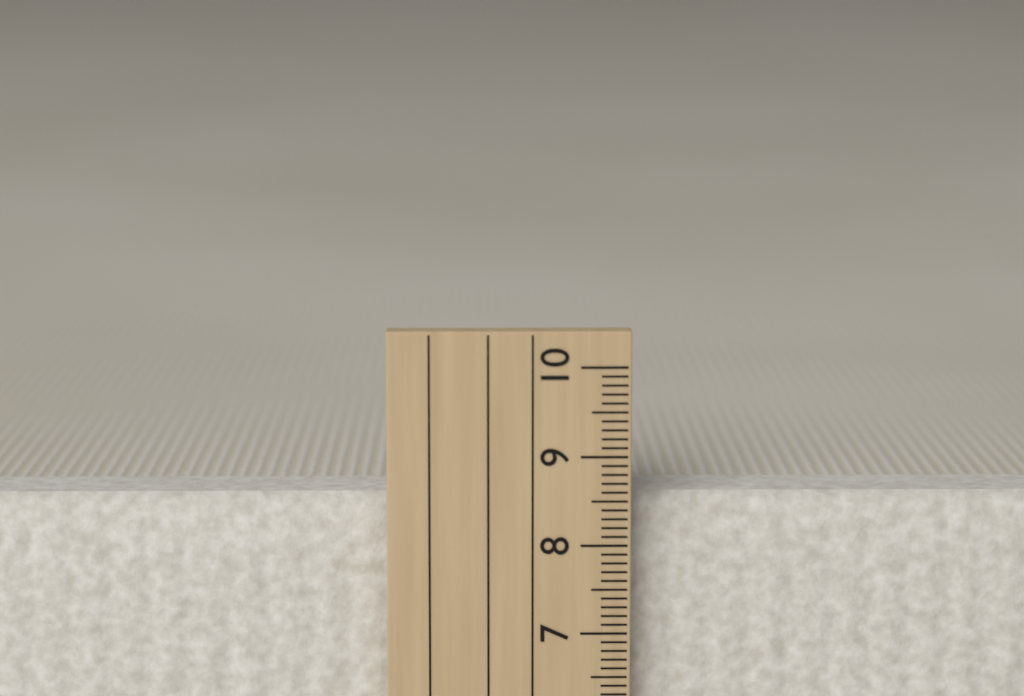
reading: 8.5 cm
